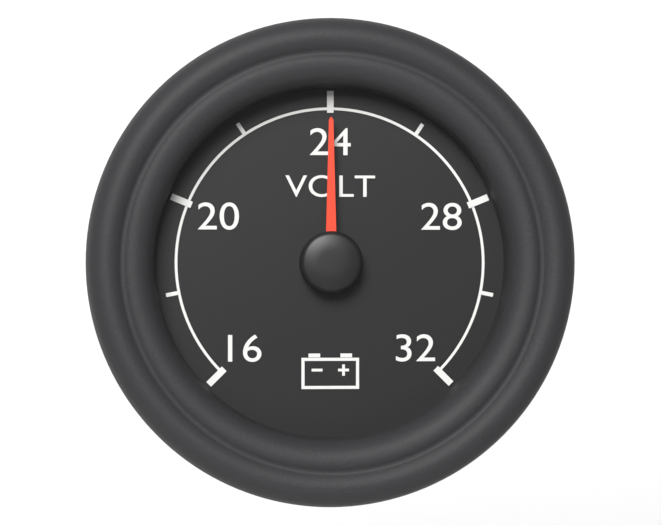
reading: 24 V
